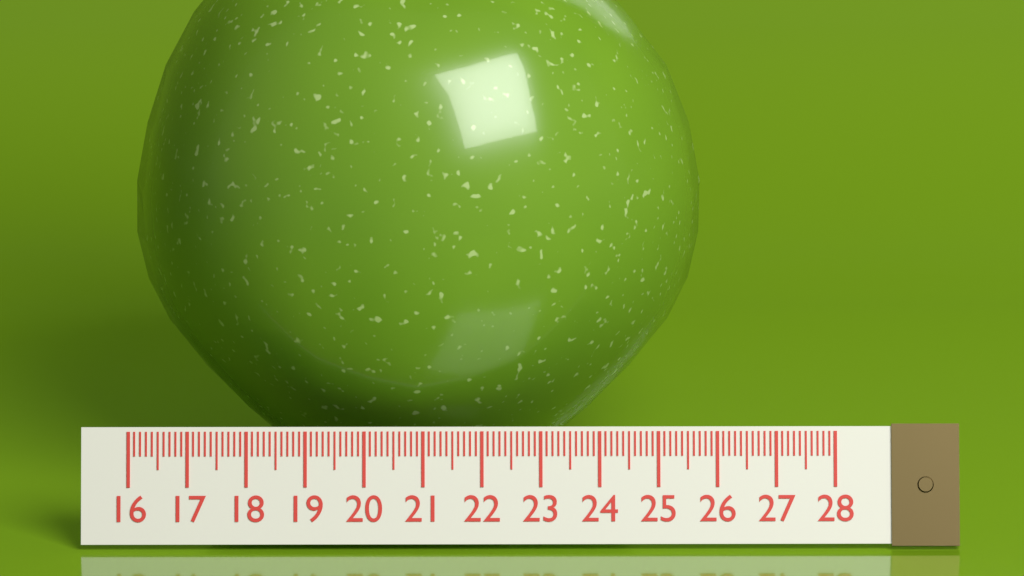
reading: 25.8 (no unit)
